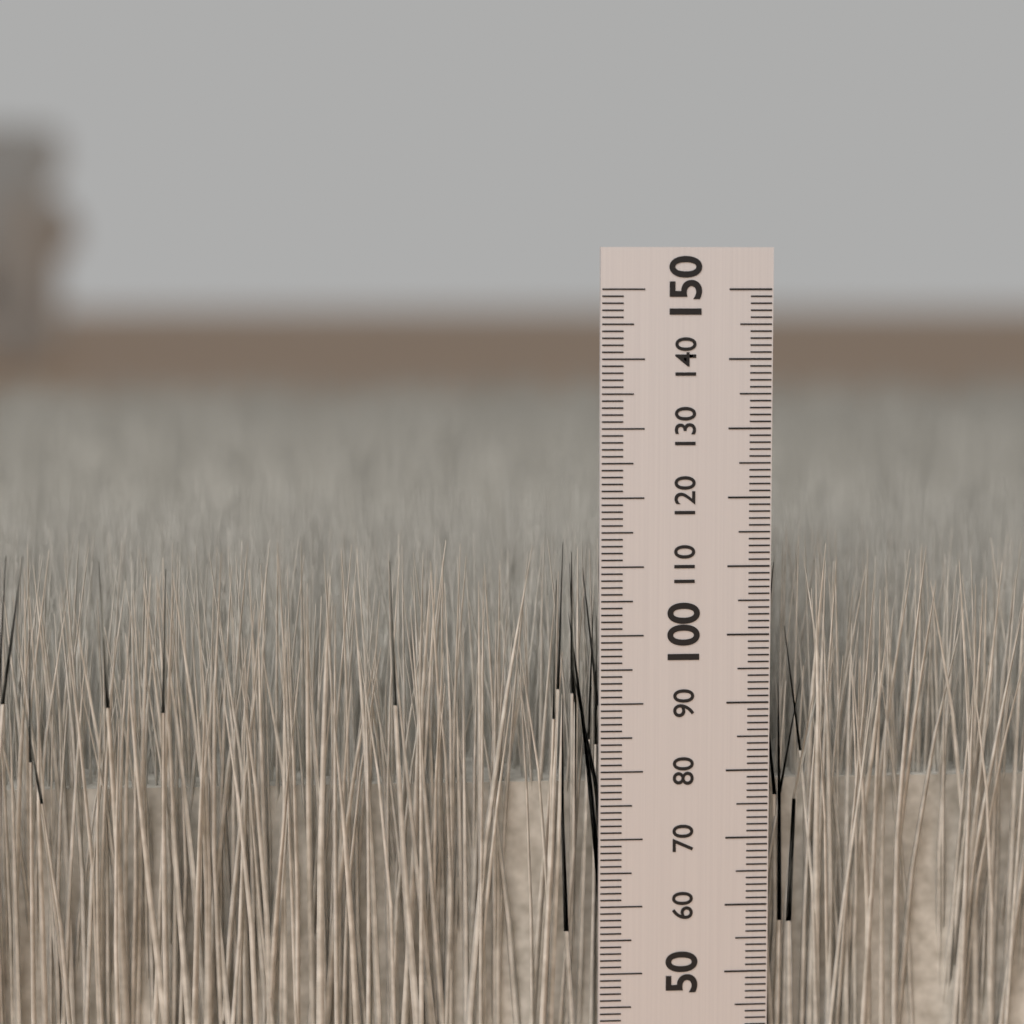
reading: 114 mm
